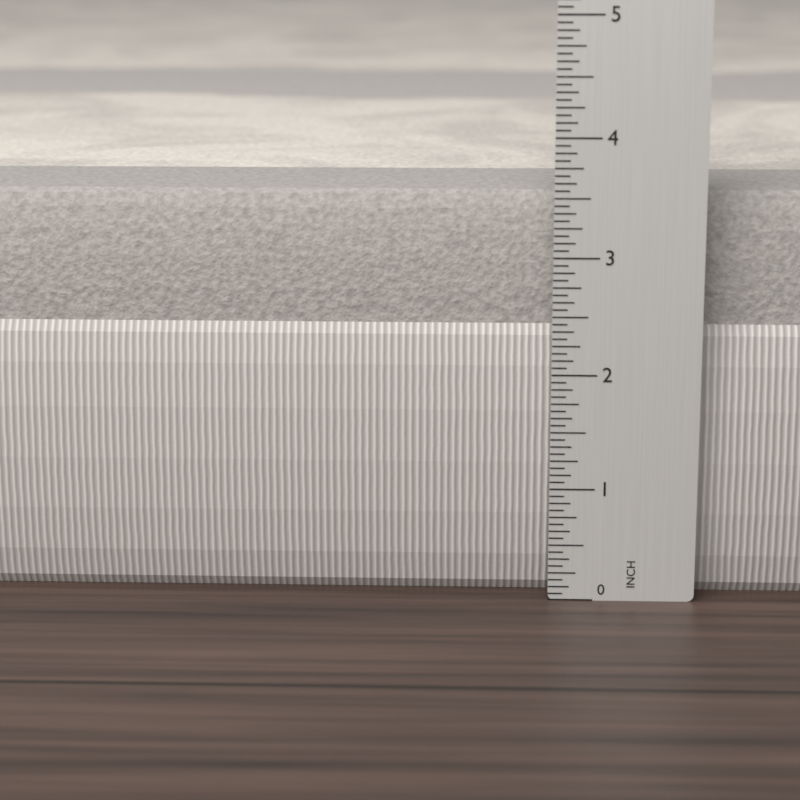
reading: 3.5000 in
